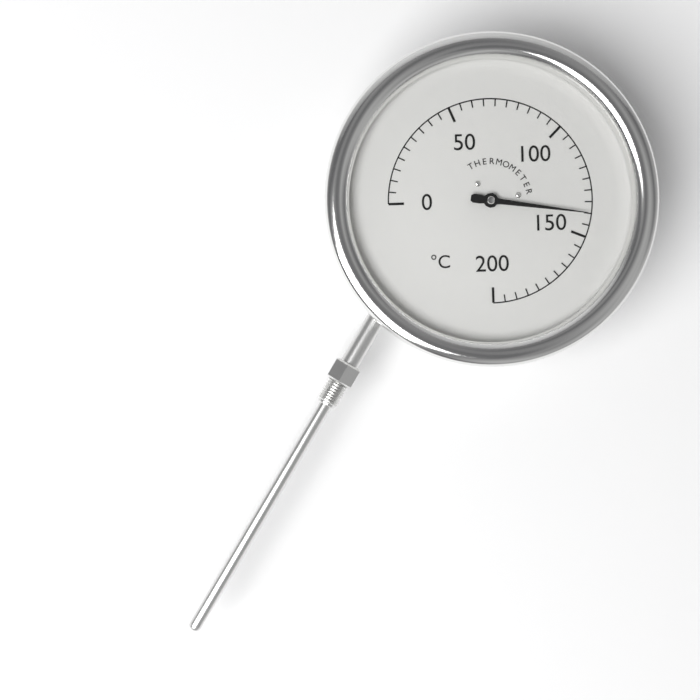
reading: 140 °C
